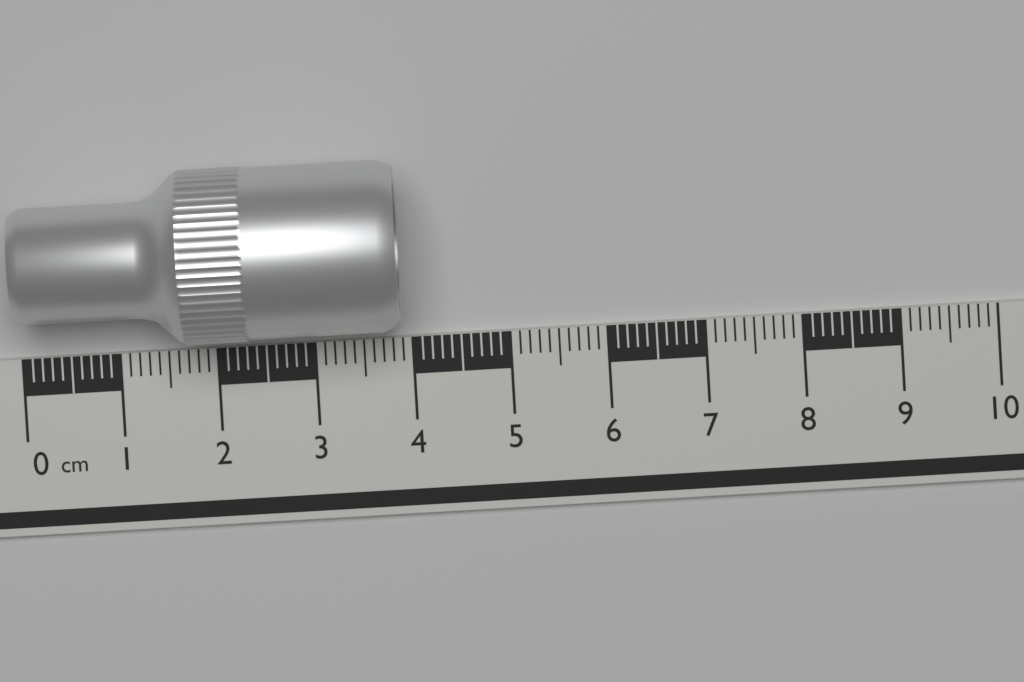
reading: 3.9 cm
